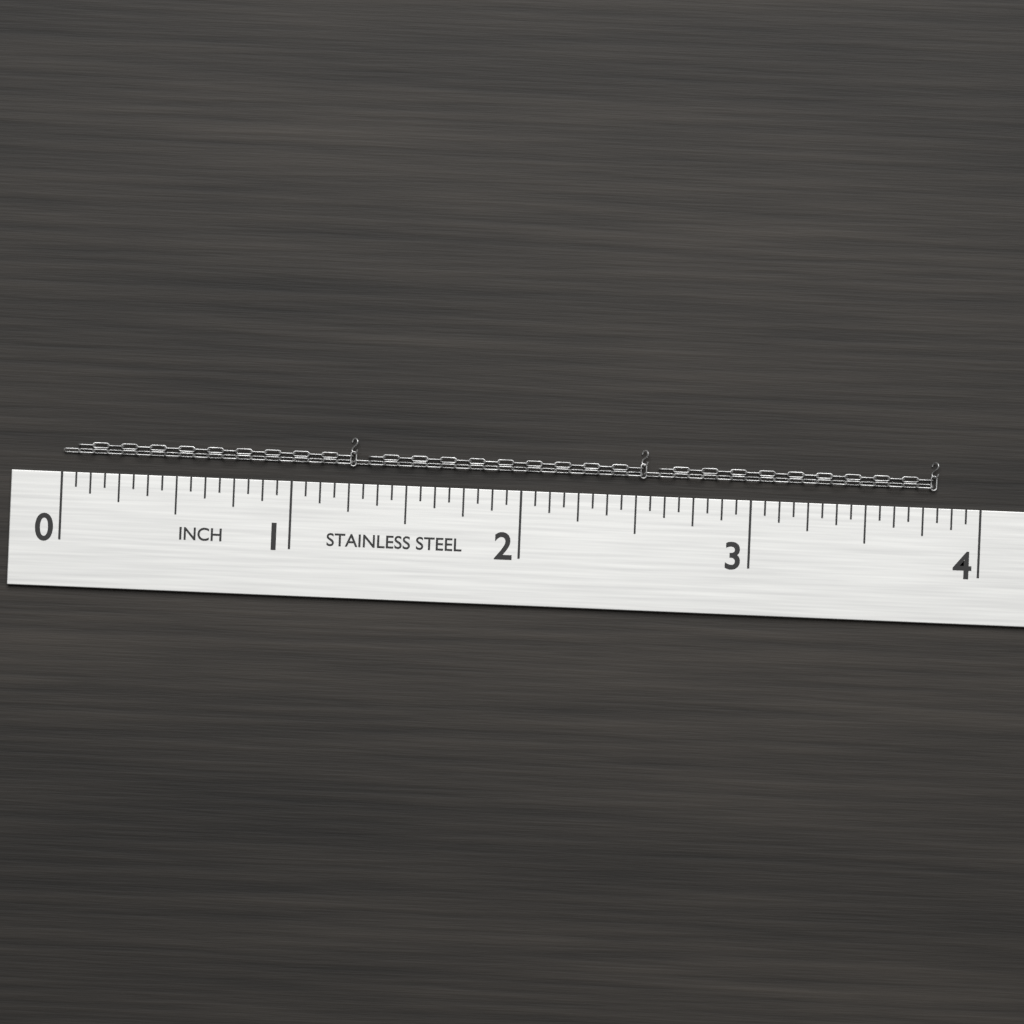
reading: 3.8125 in
